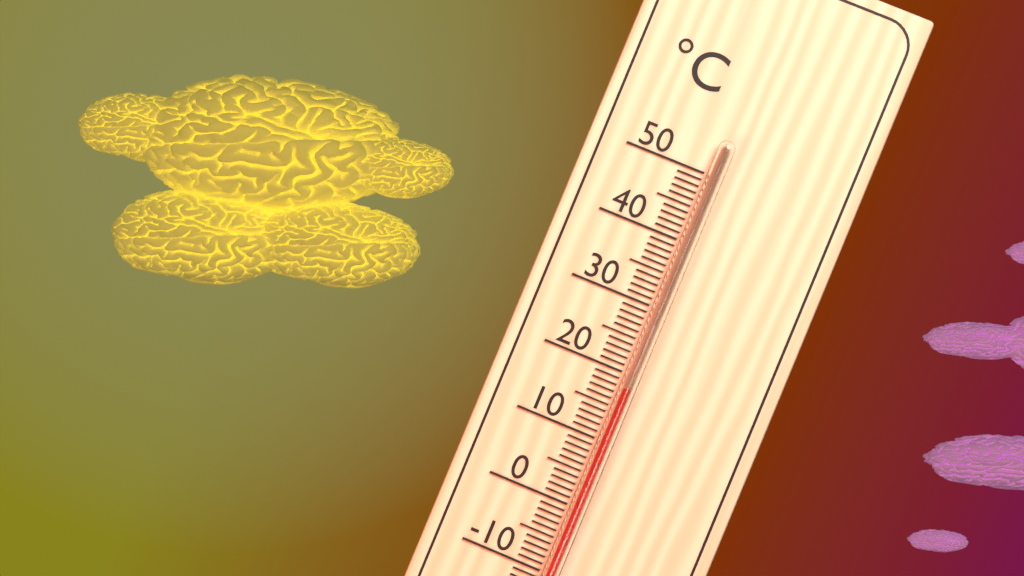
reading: 18 °C
